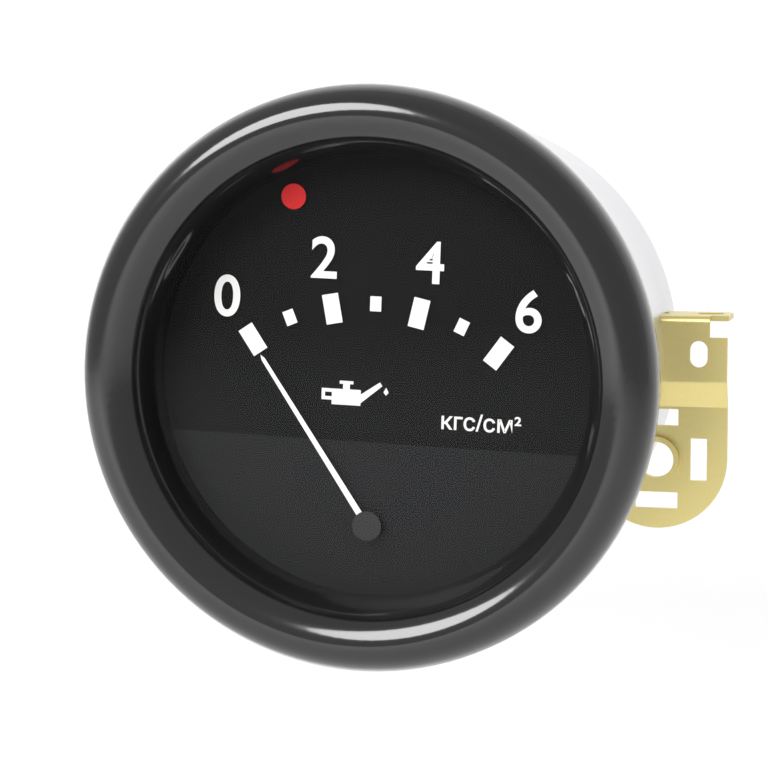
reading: 0 кгс/см²
